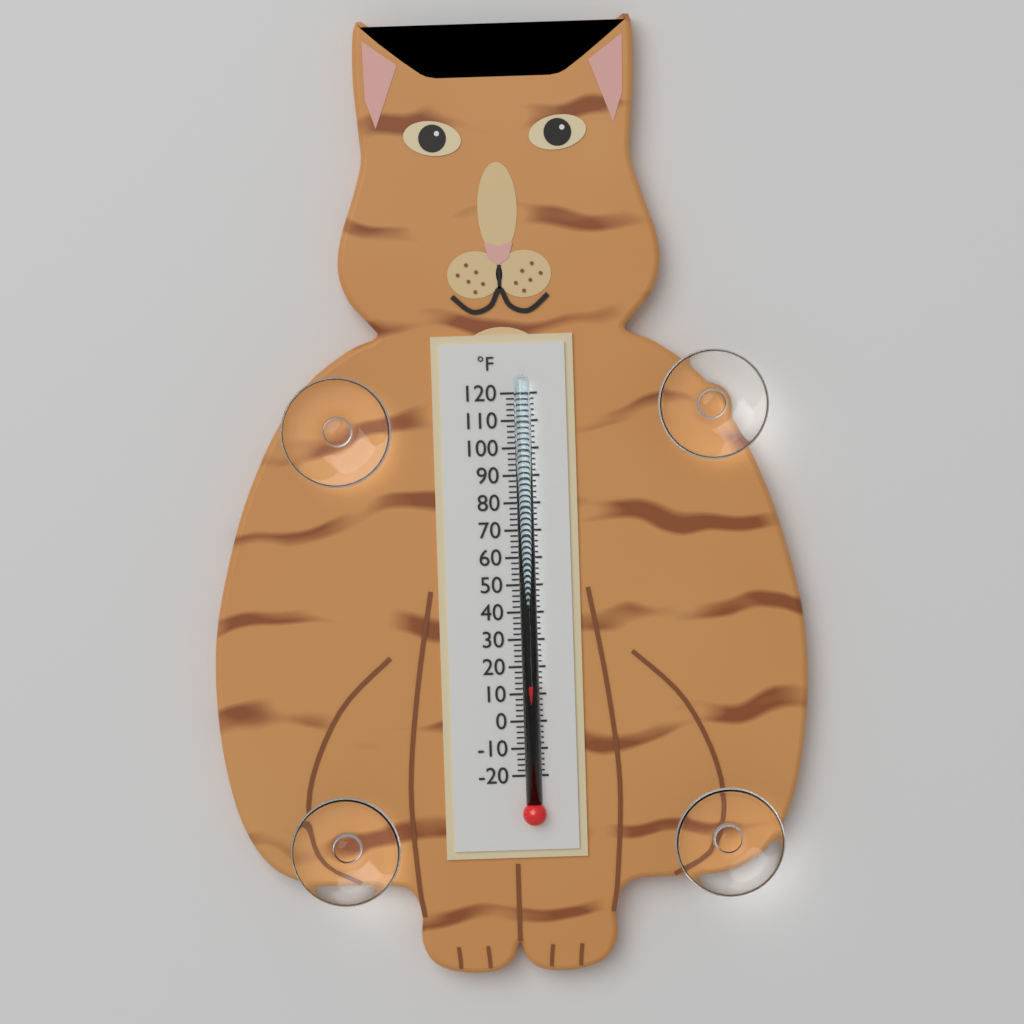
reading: 14 °F
